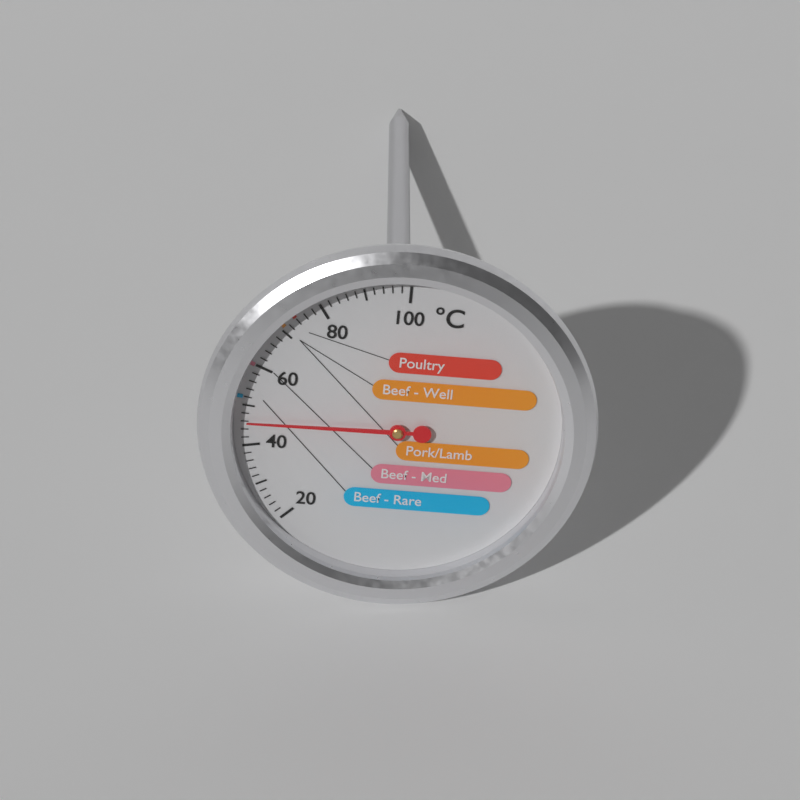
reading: 46 °C
